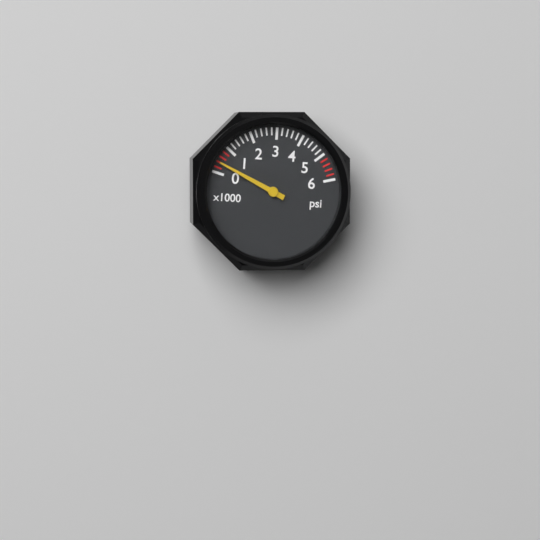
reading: 400 psi
